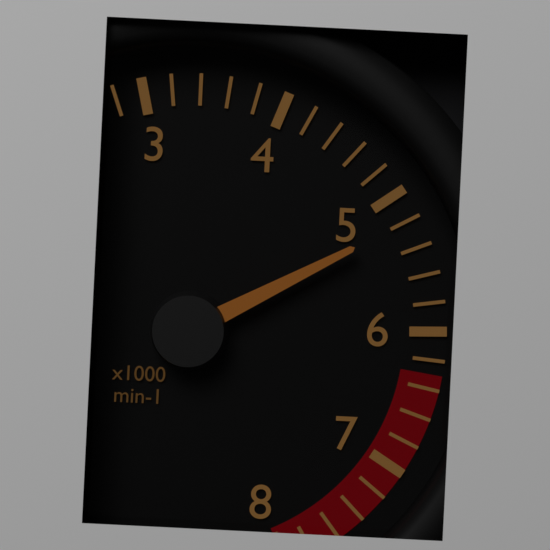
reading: 5200 min-1
